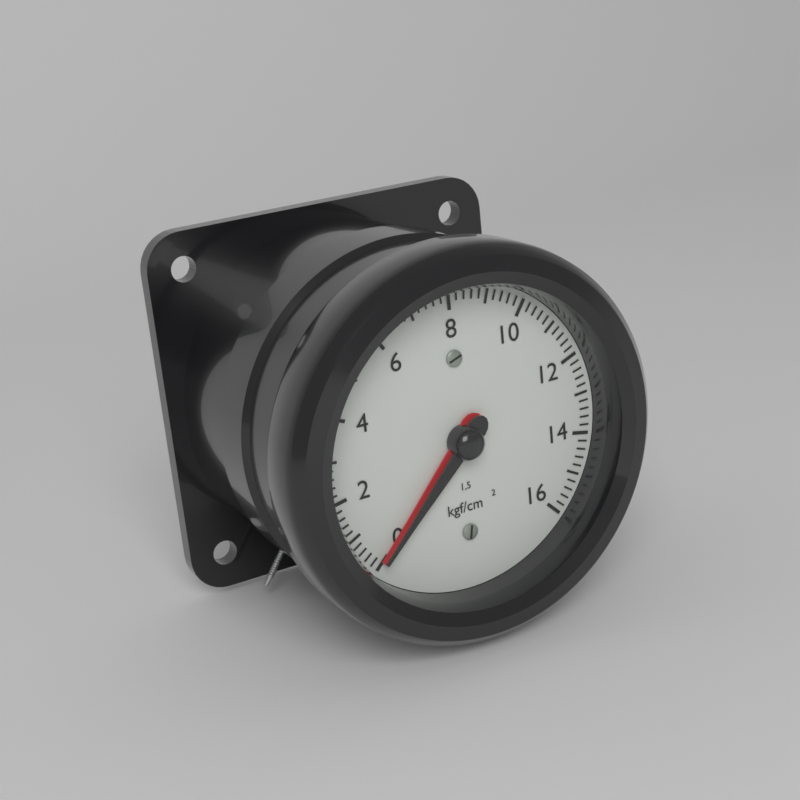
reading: 0.0 kgf/cm2
